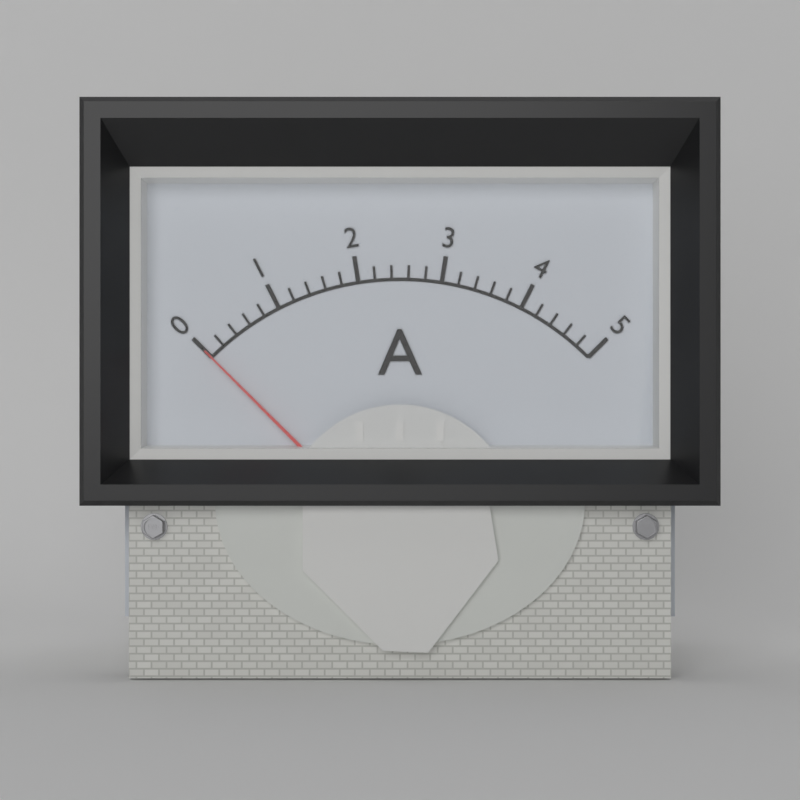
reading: 0.0 A
